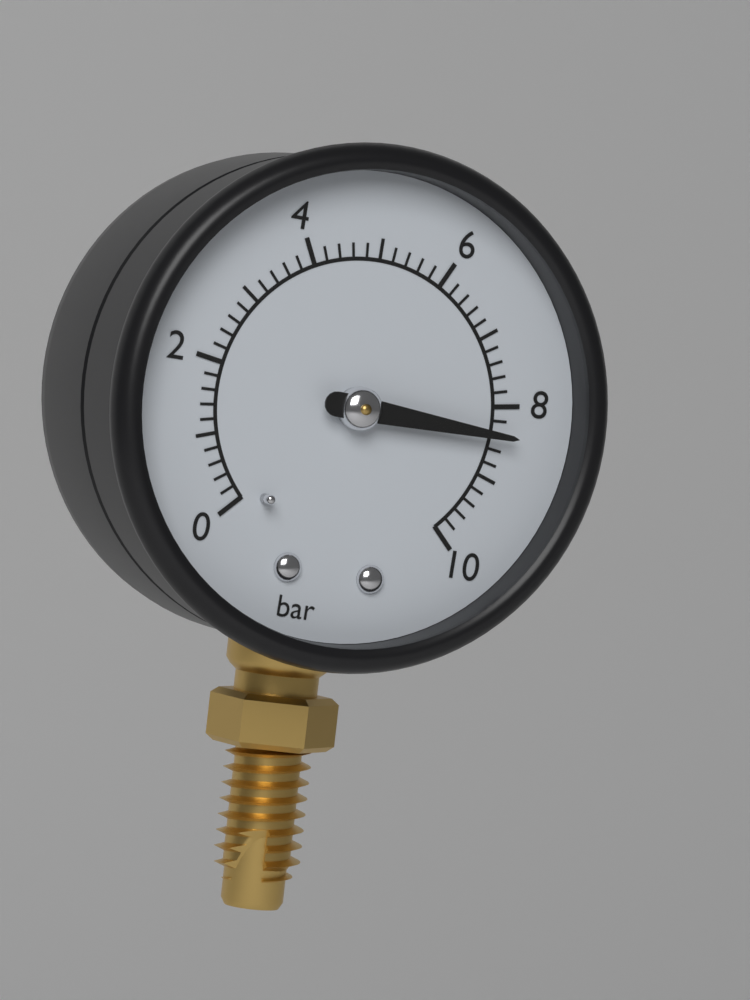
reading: 8.4 bar
